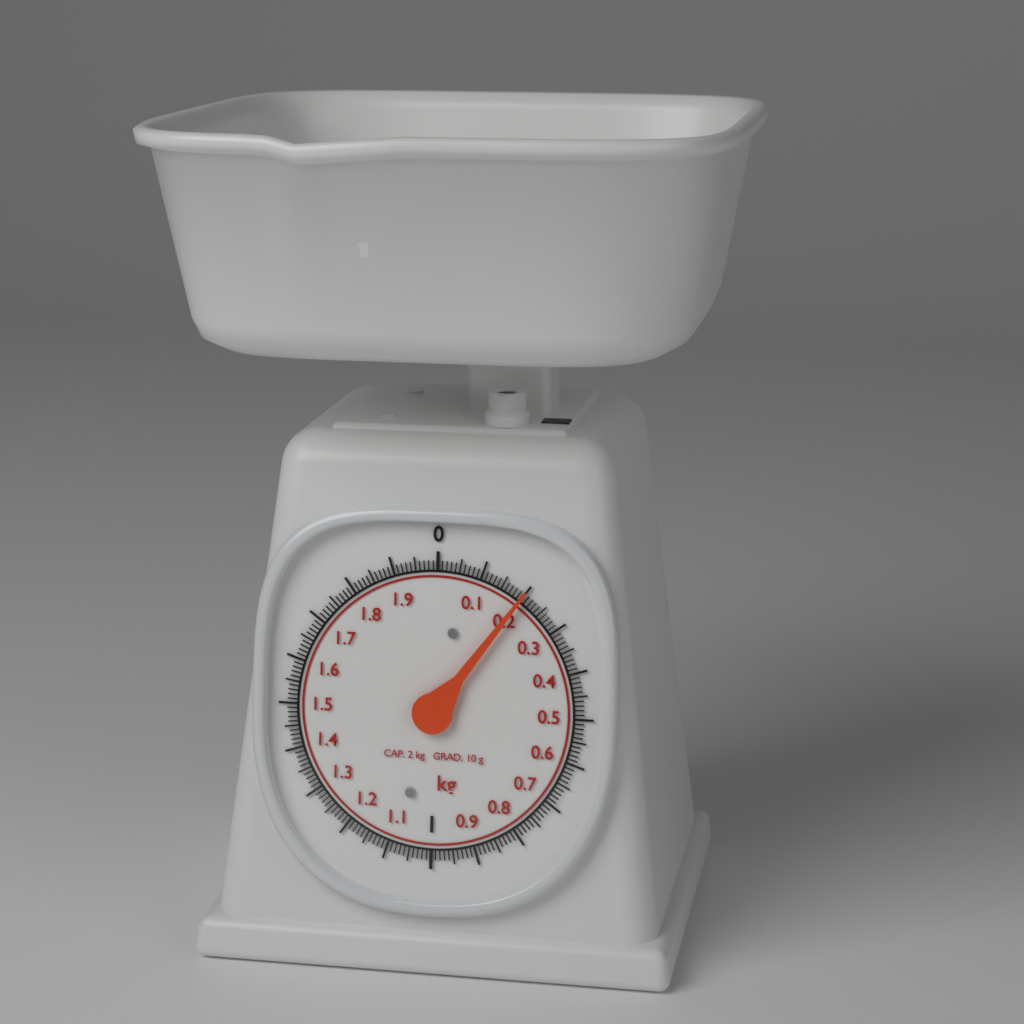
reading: 0.20 kg
